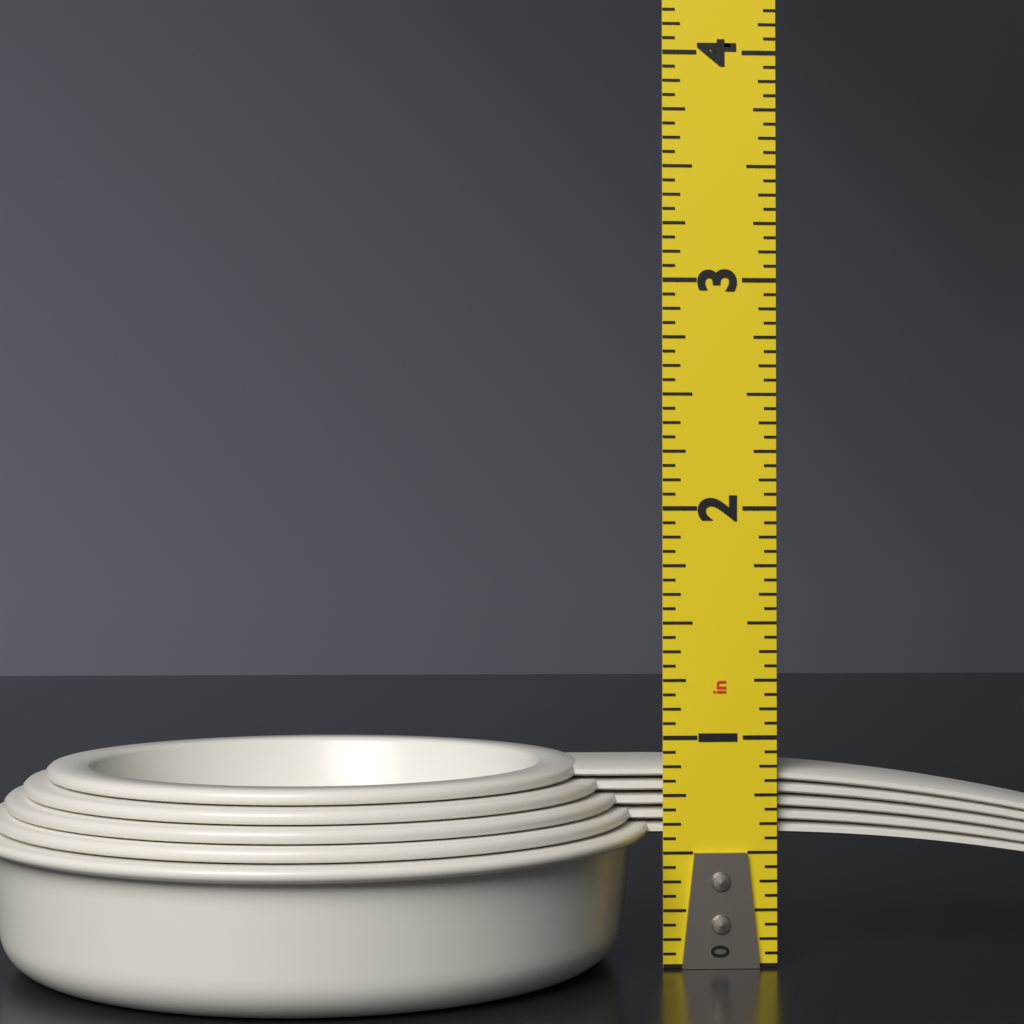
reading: 0.8750 in
